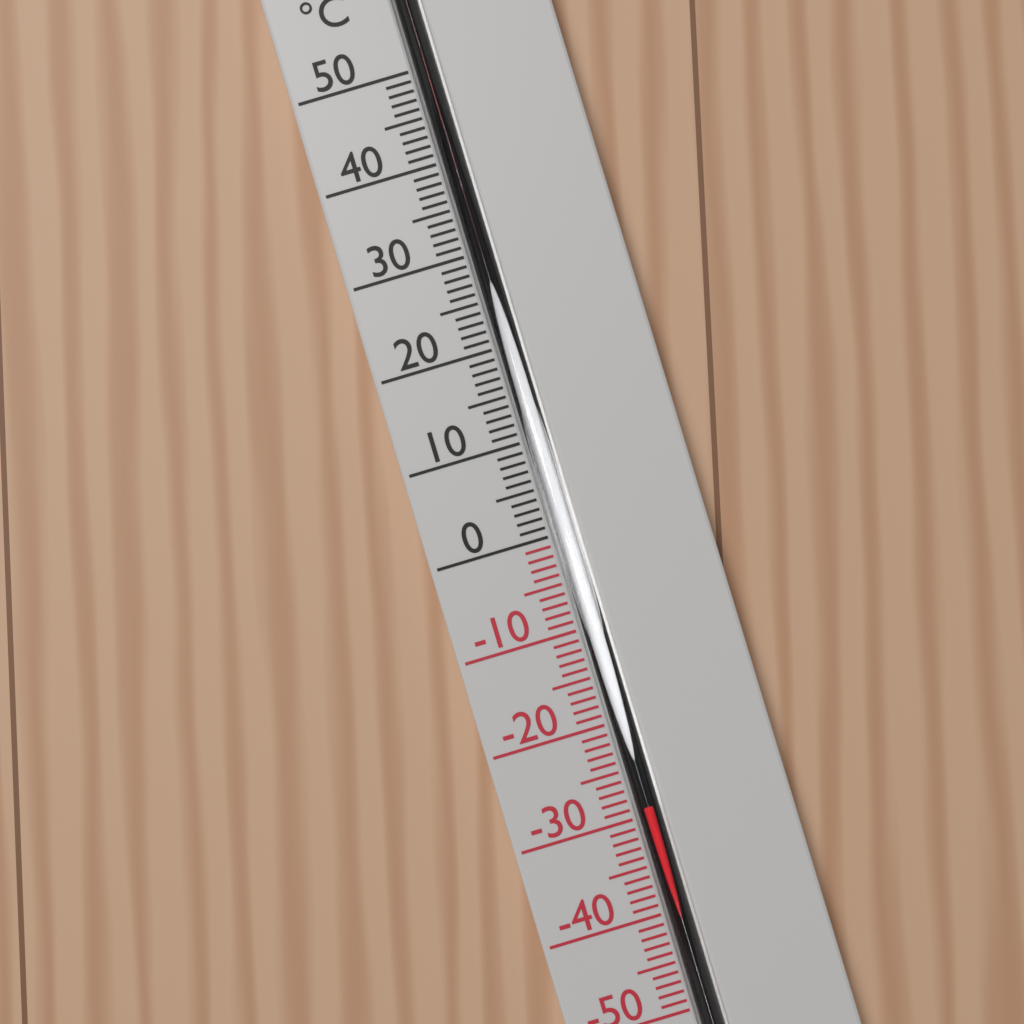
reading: -29 °C
